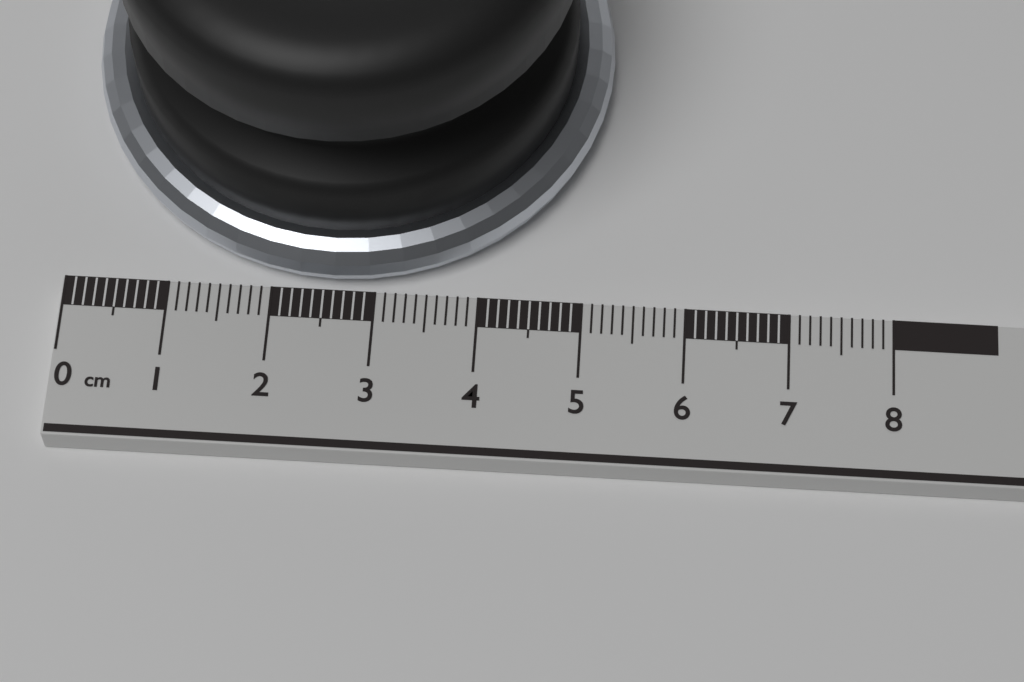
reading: 5.2 cm
